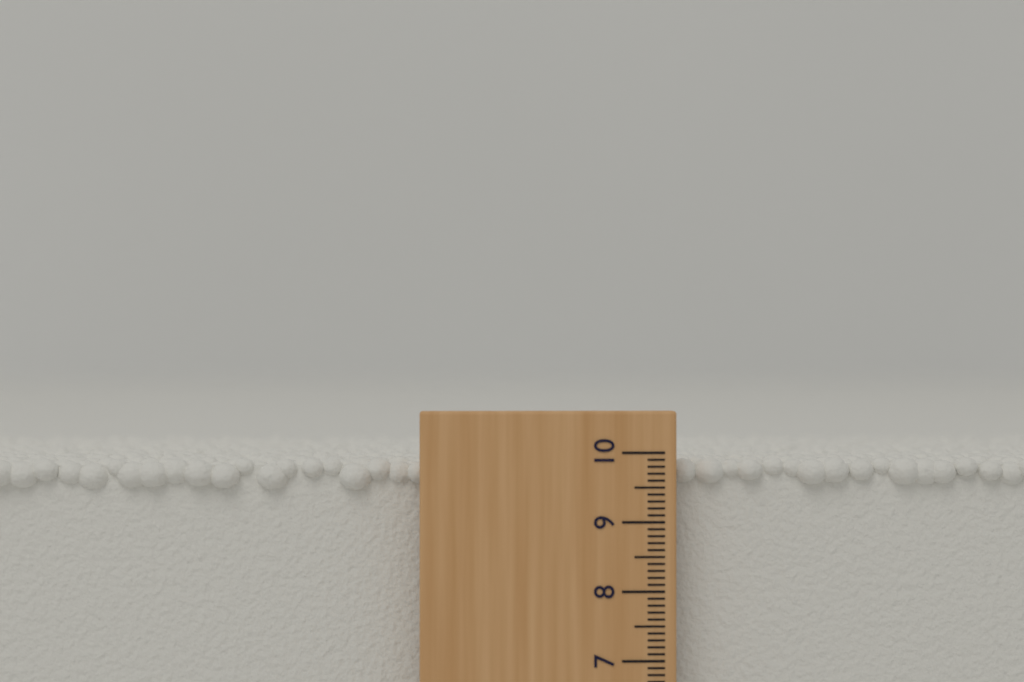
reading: 9.9 (no unit)
